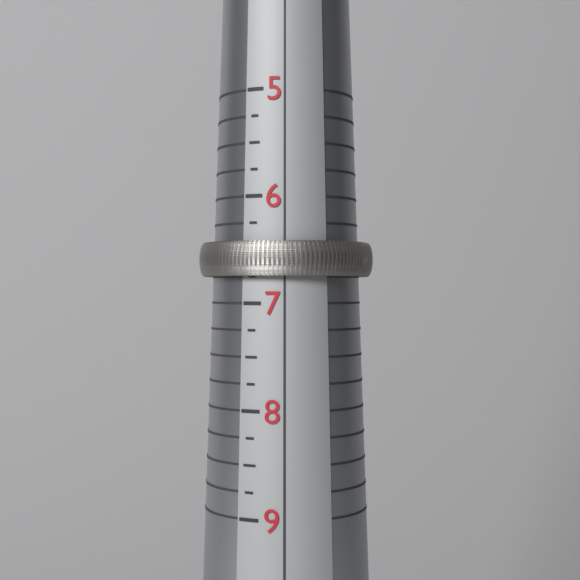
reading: 6.75 (no unit)
